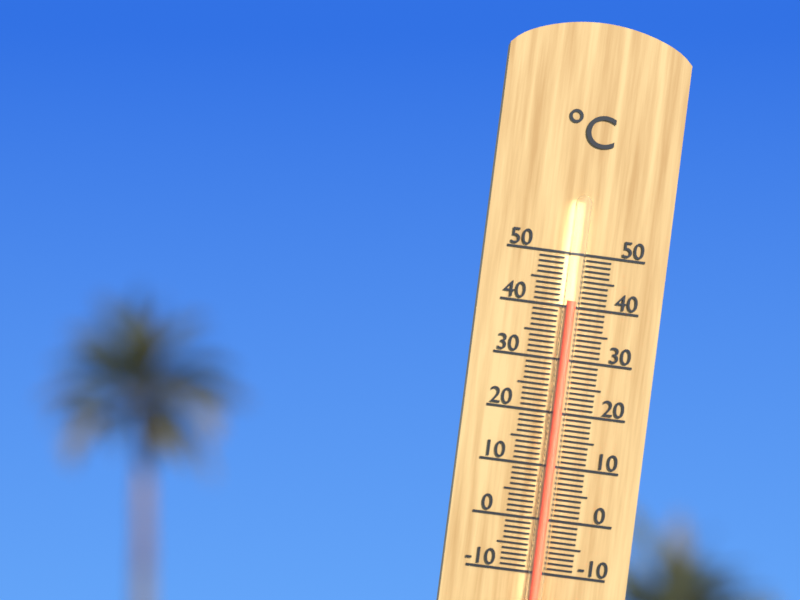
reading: 41 °C
